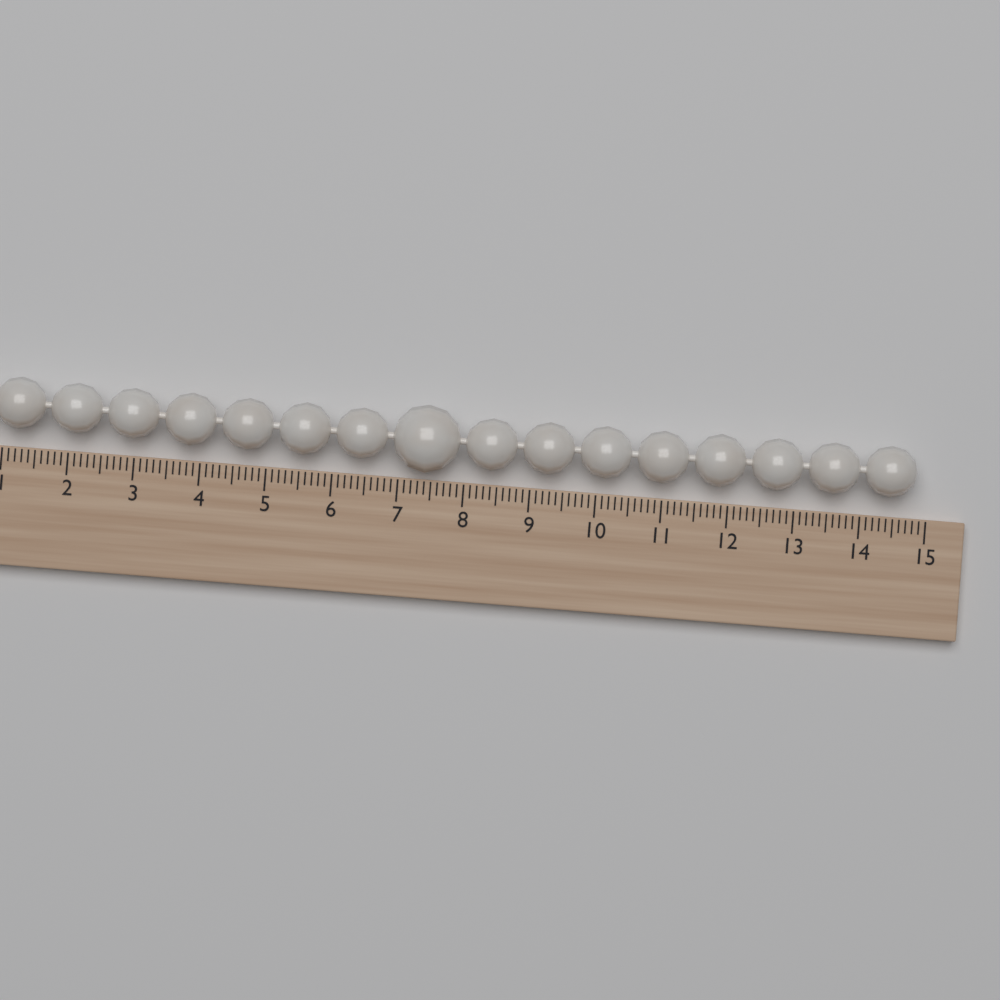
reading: 14.8 (no unit)
